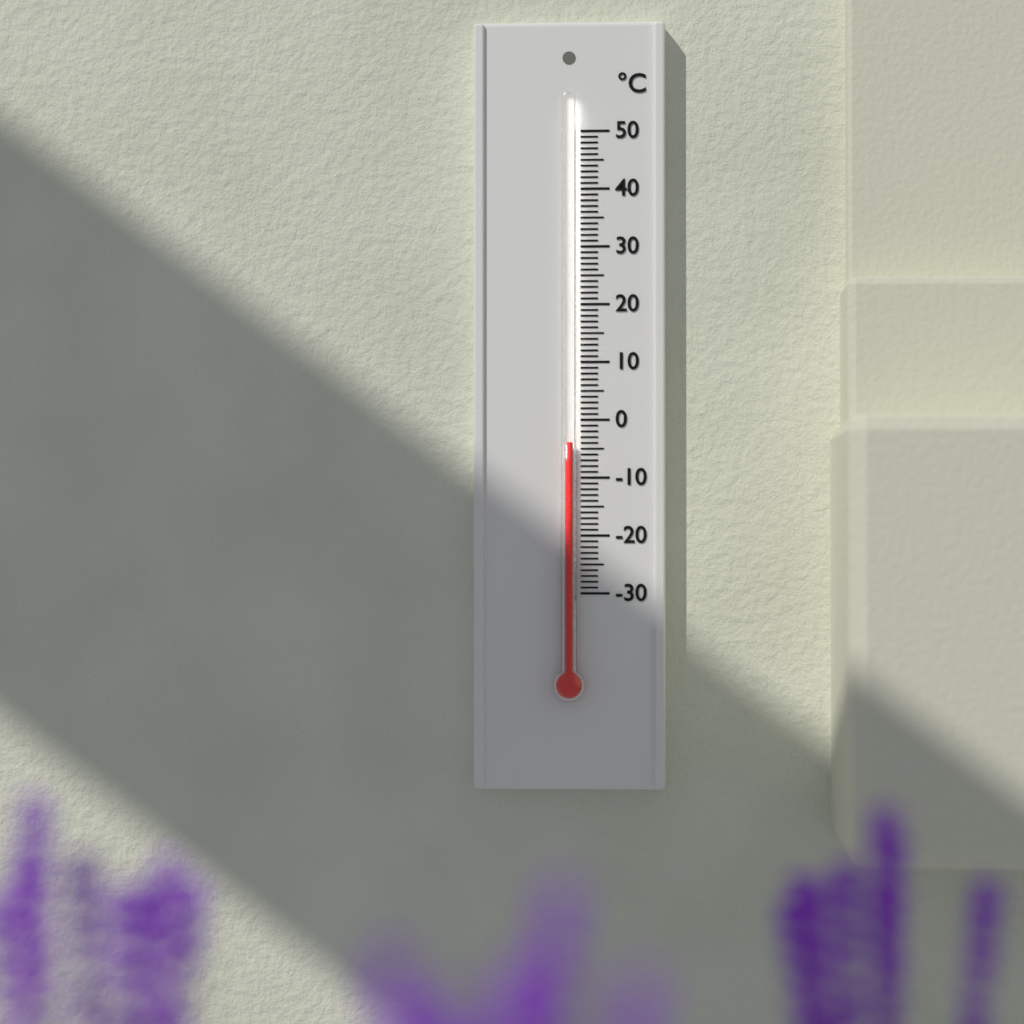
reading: -4 °C
